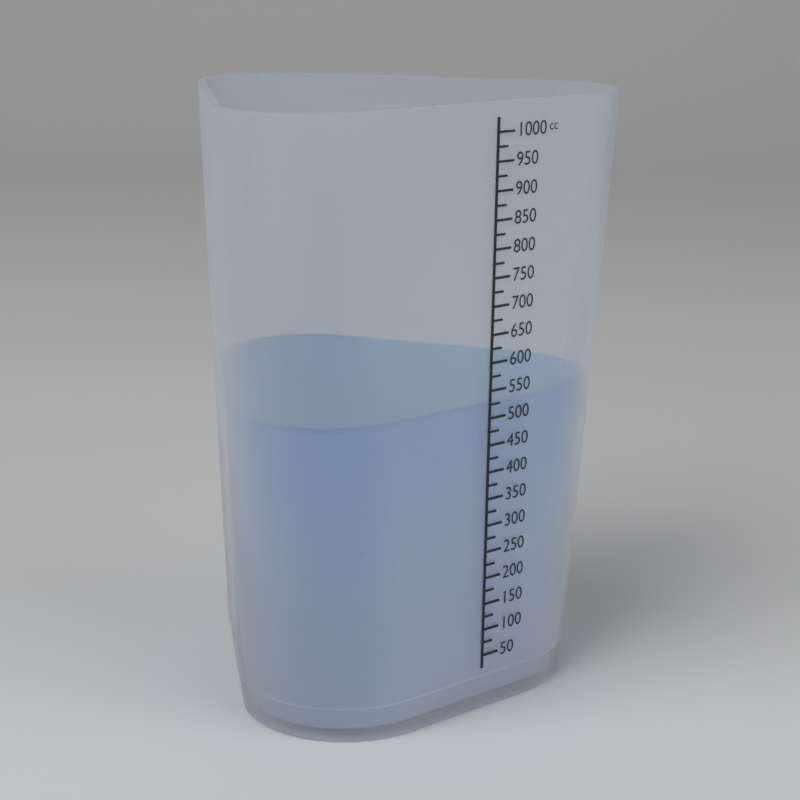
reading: 525 cc
